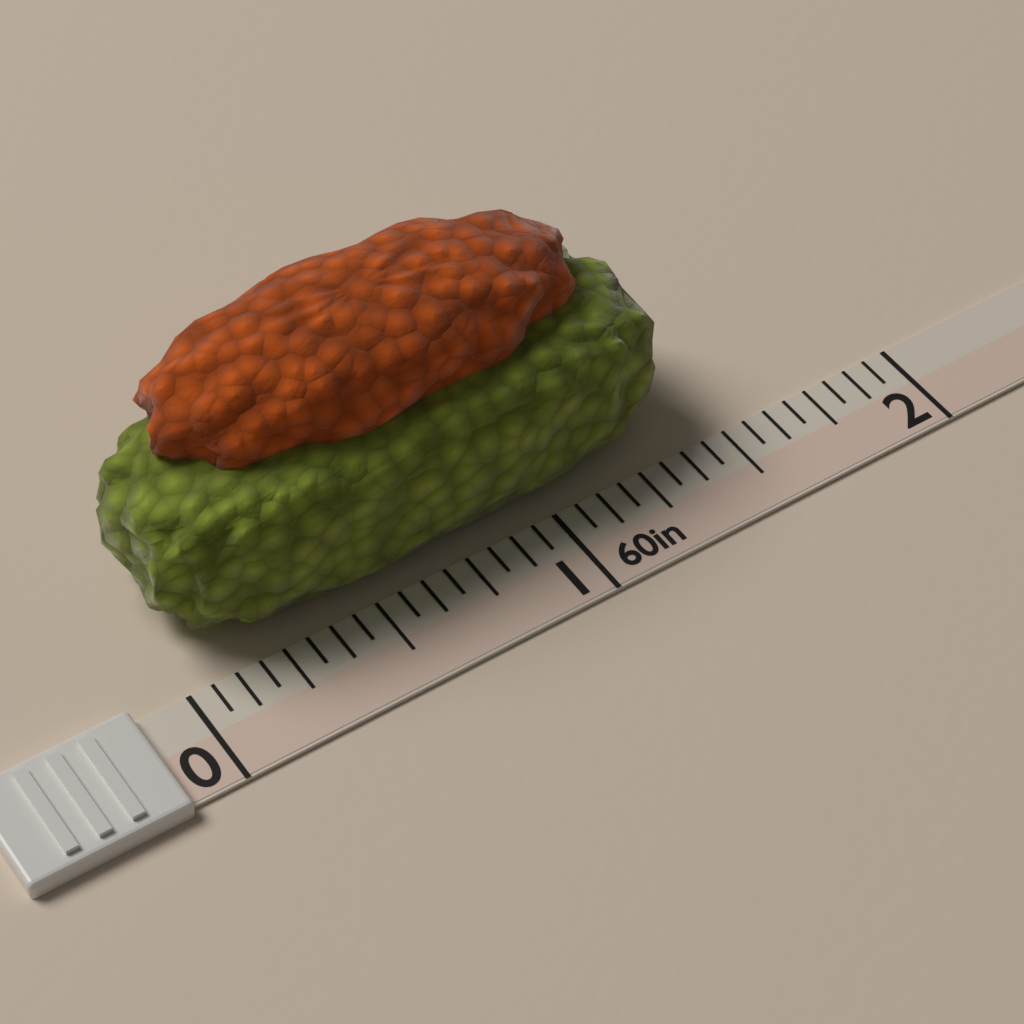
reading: 1.4375 in
